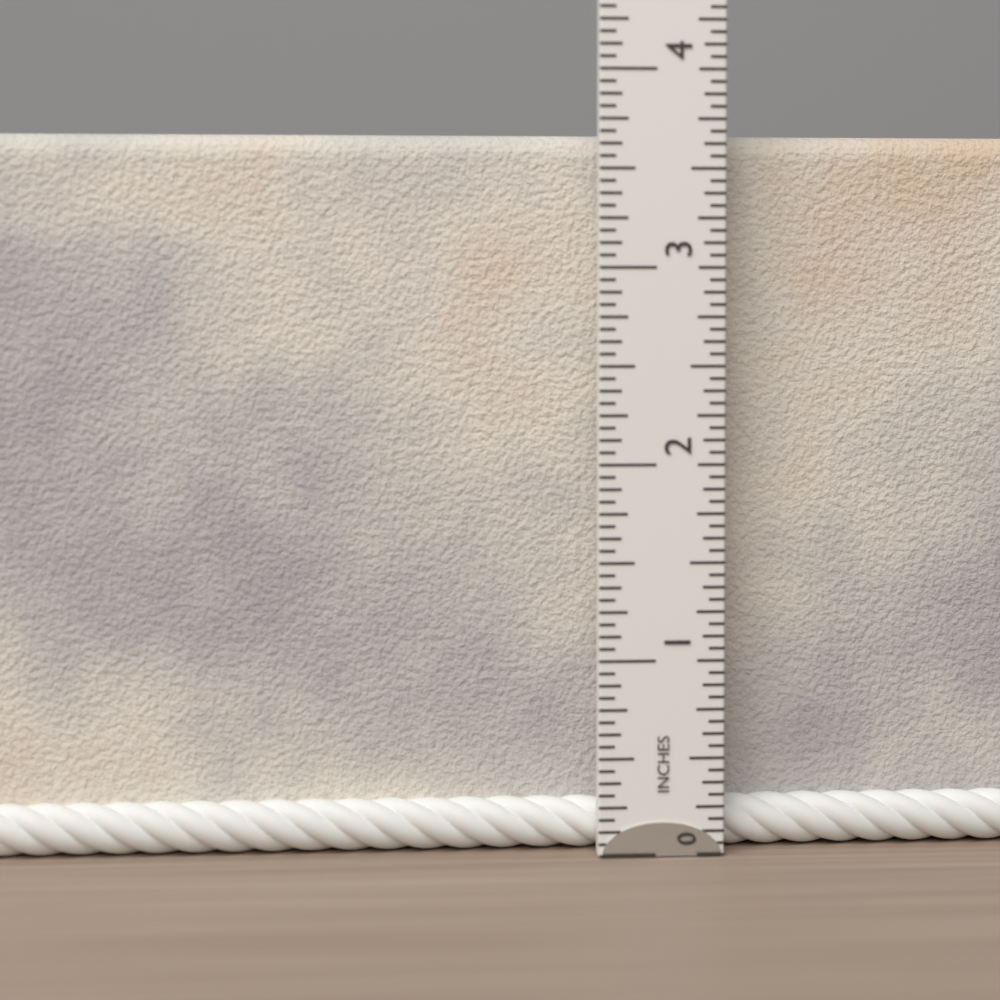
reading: 3.6875 in
